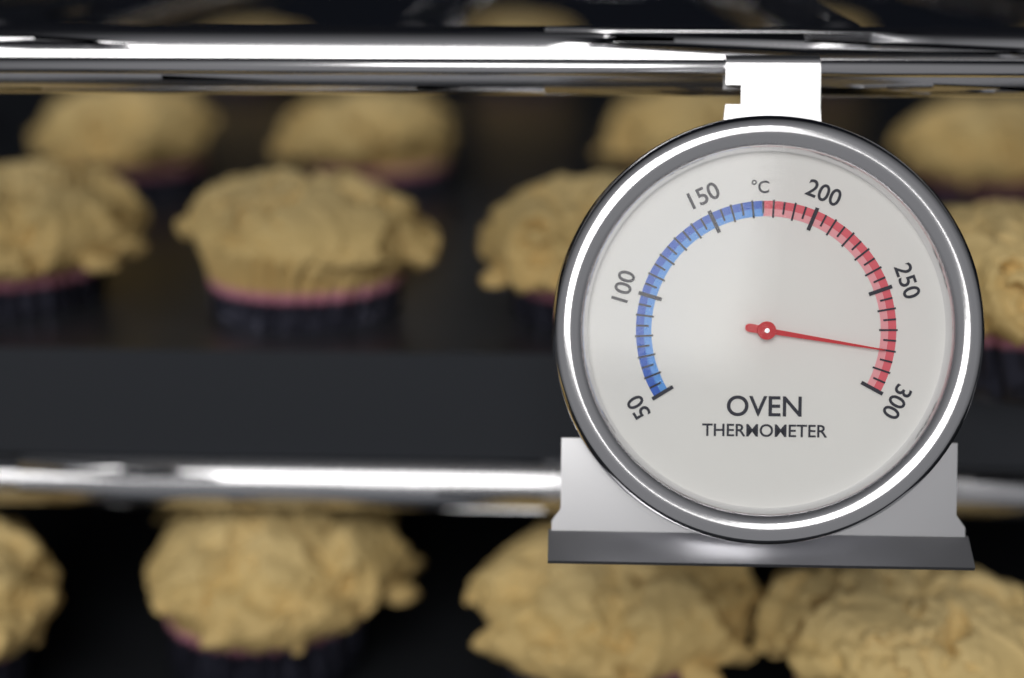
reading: 280 °C
